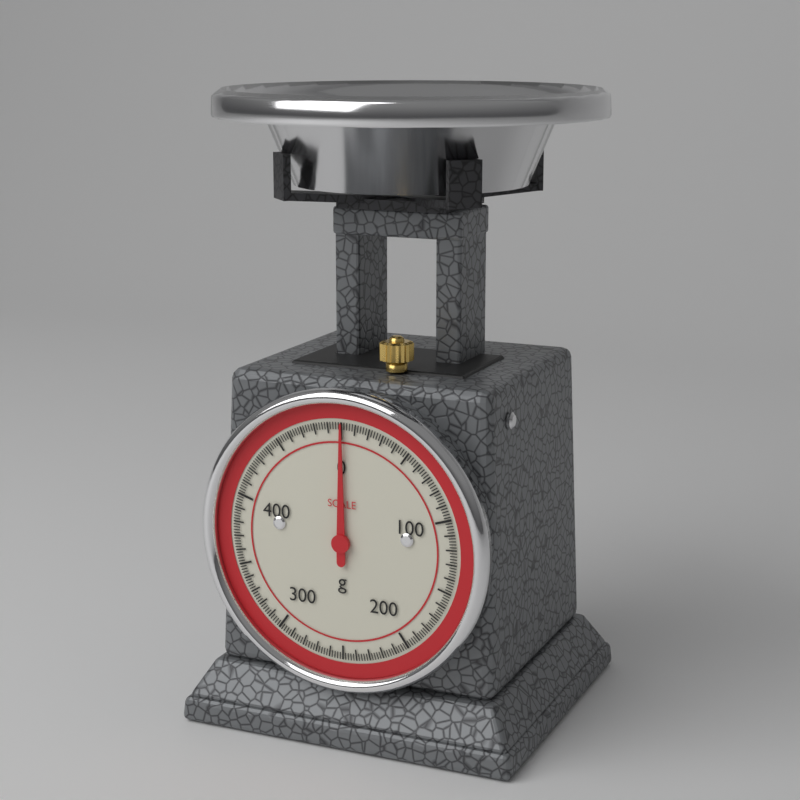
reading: 0 g
